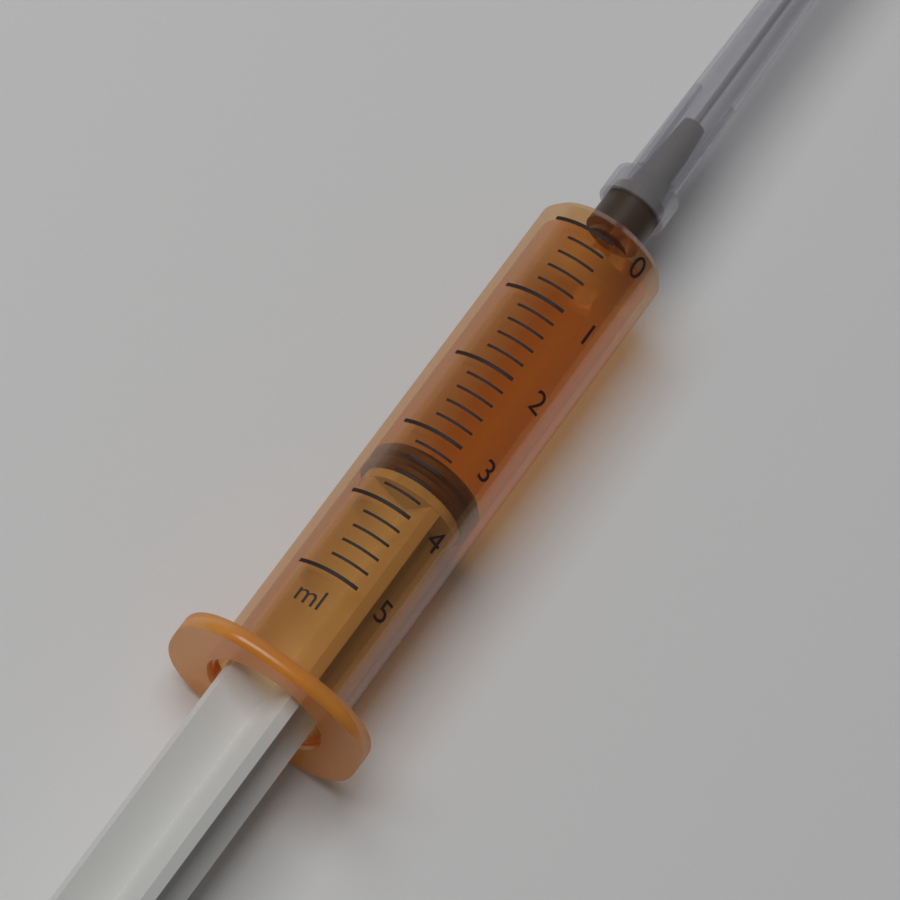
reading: 3.2 ml
